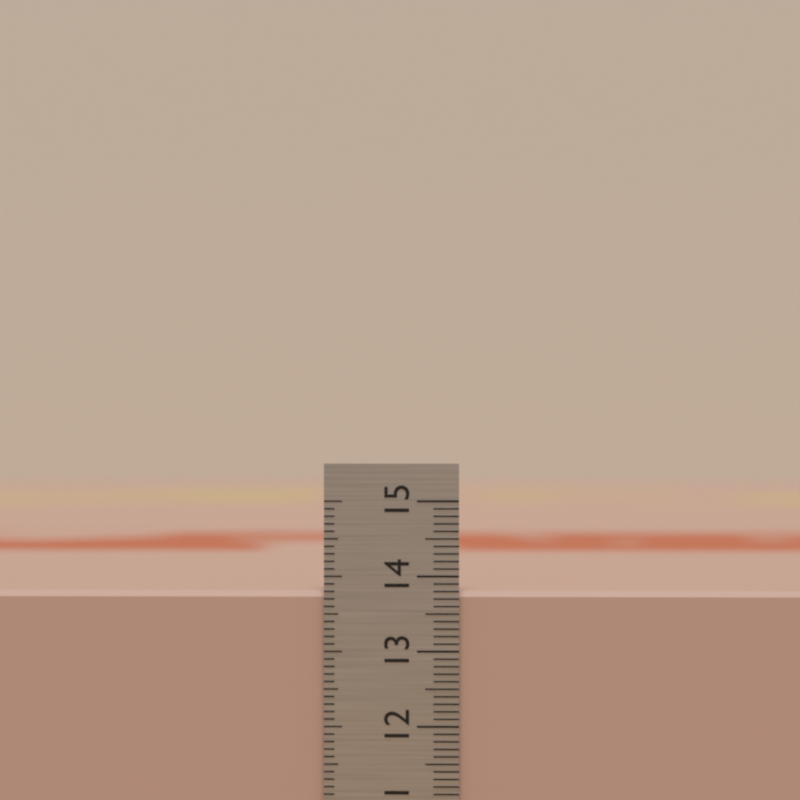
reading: 13.8 cm
